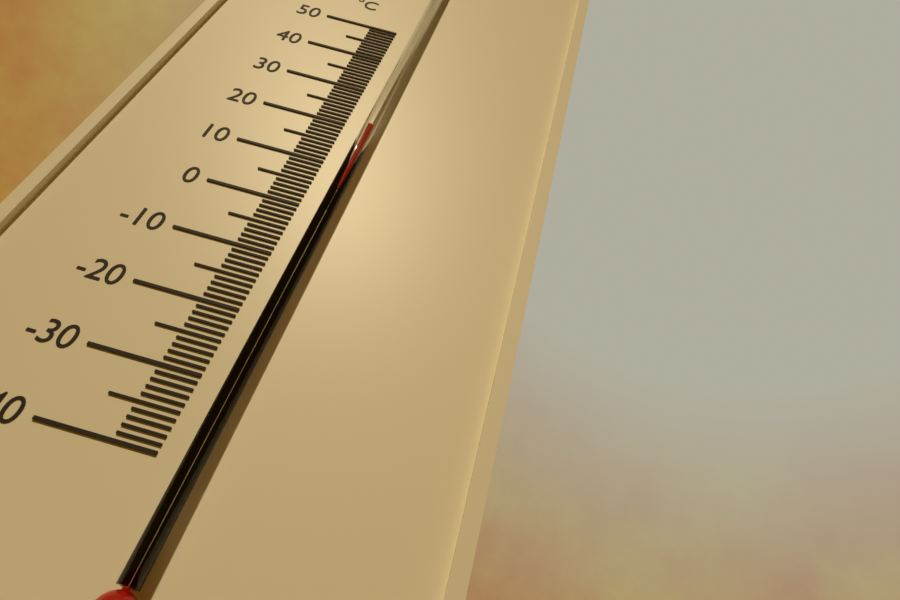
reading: 19 °C
